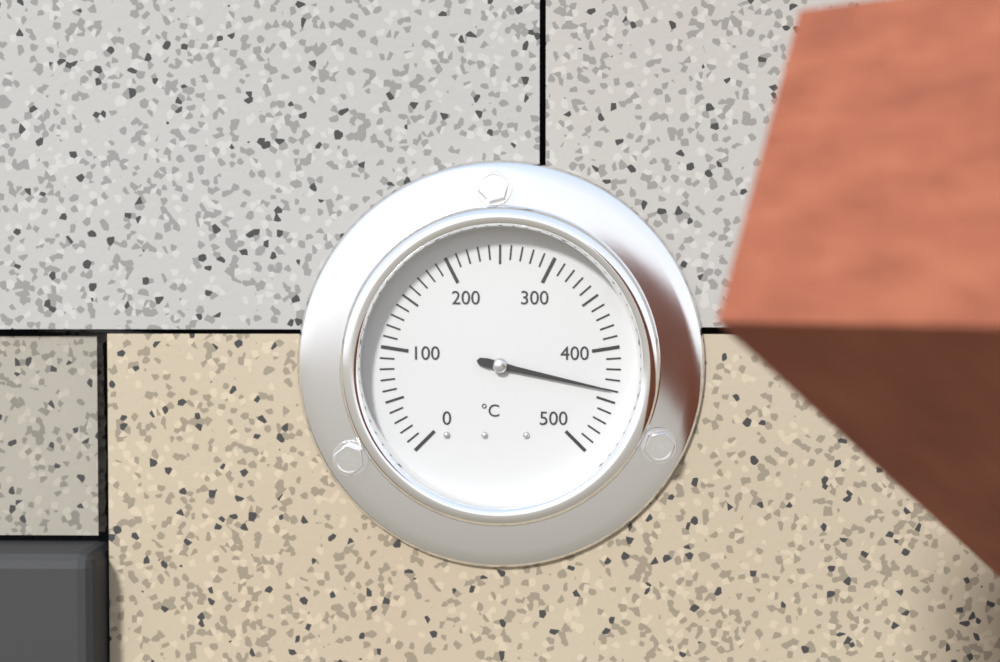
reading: 440 °C
